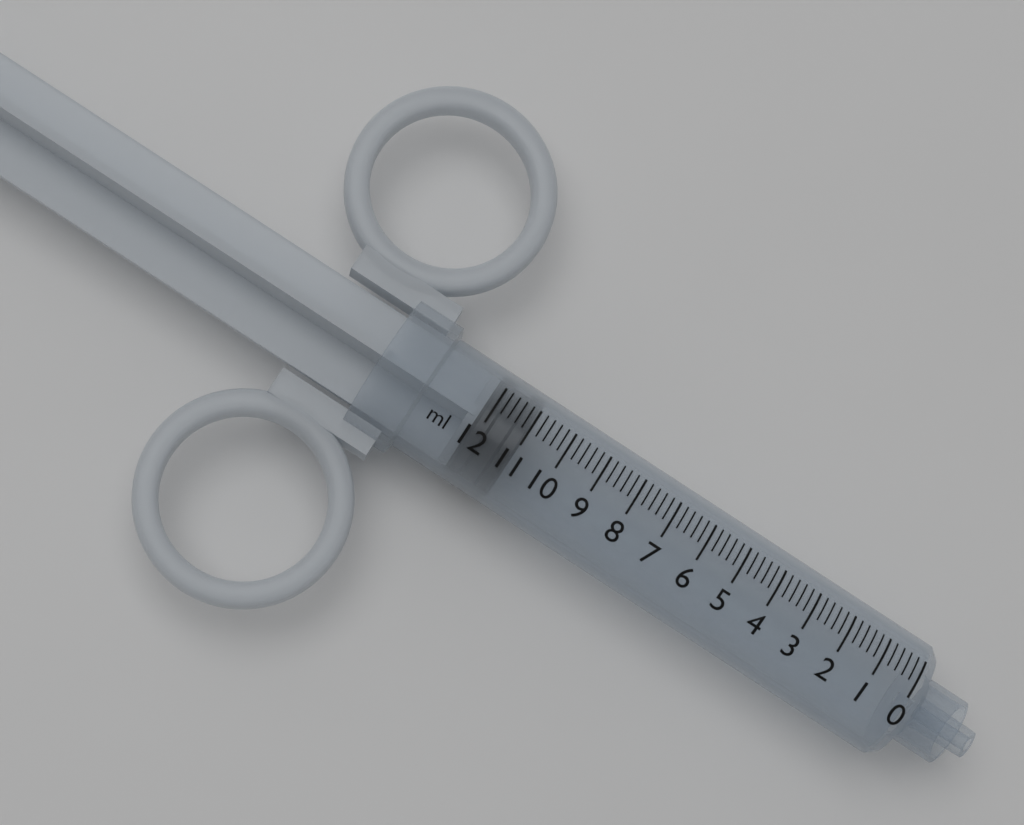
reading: 11.0 ml
